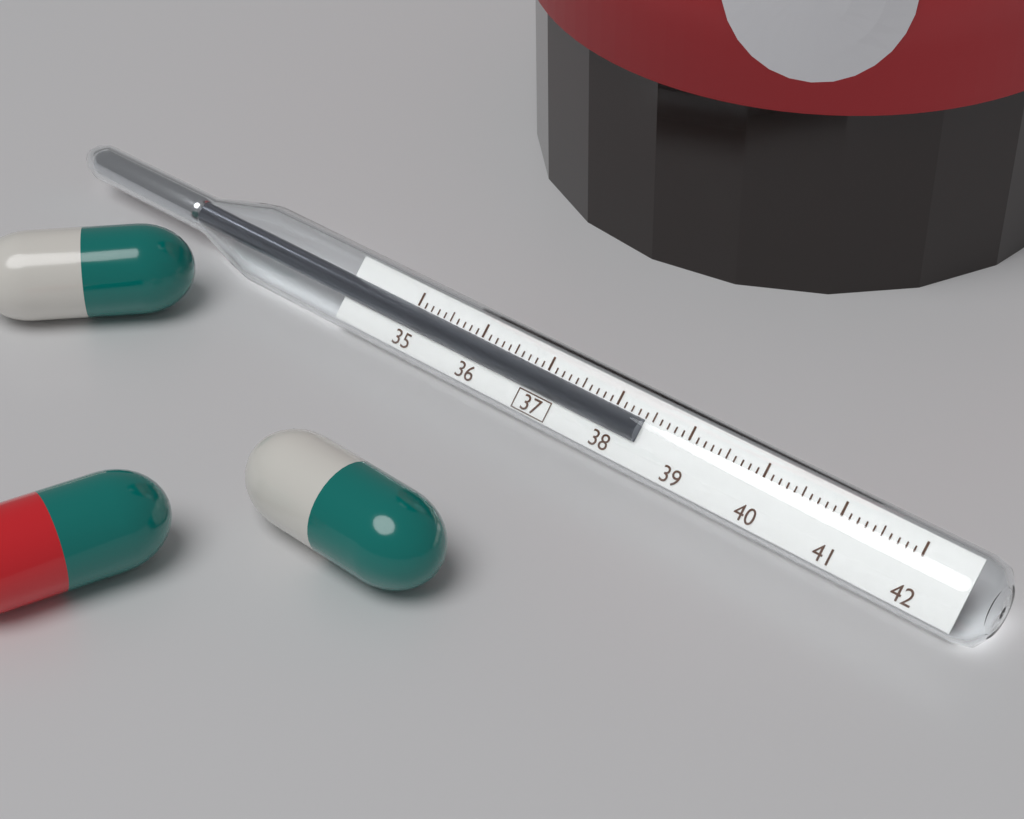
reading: 38.4 (no unit)
